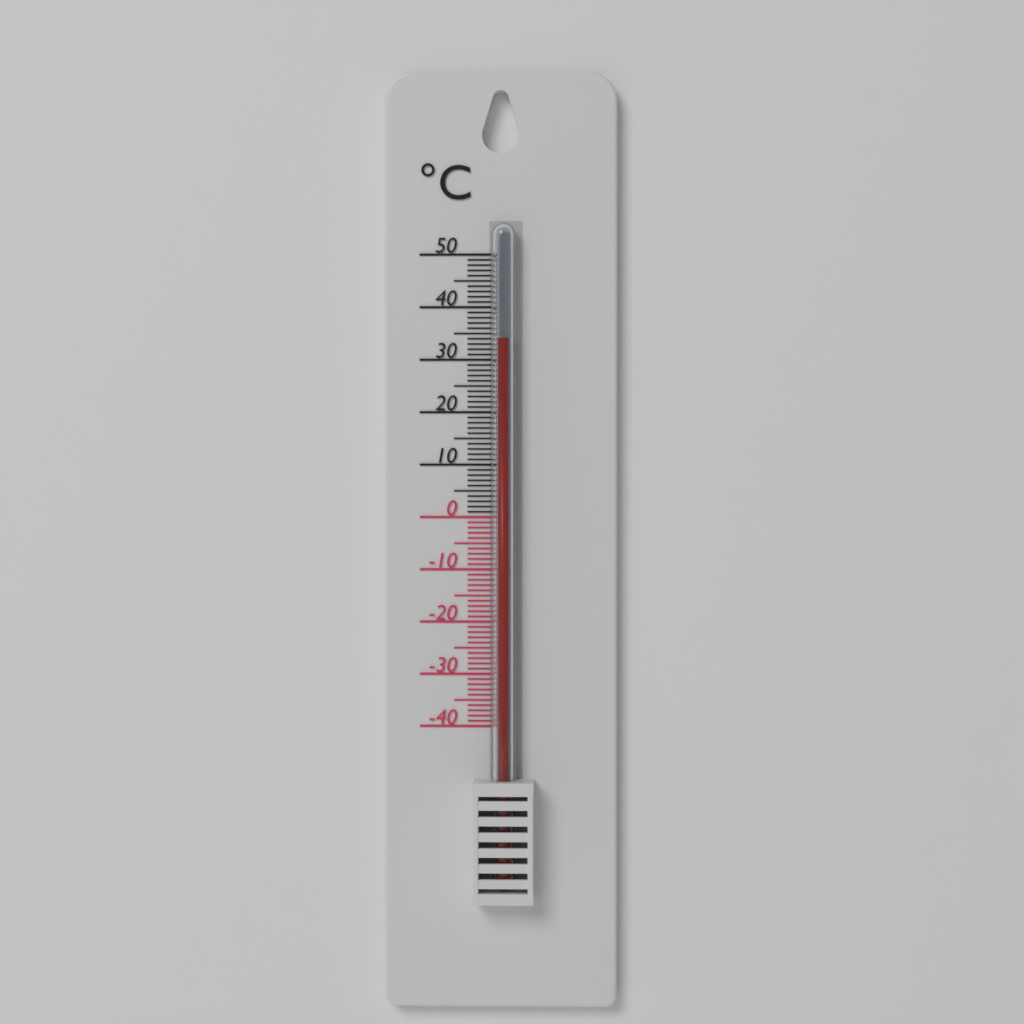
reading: 34 °C
